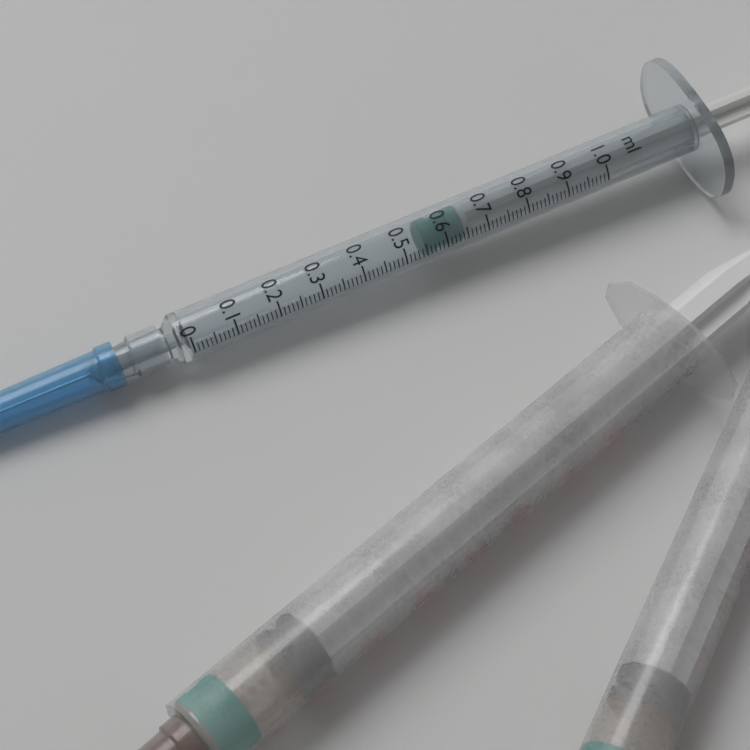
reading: 0.55 ml
